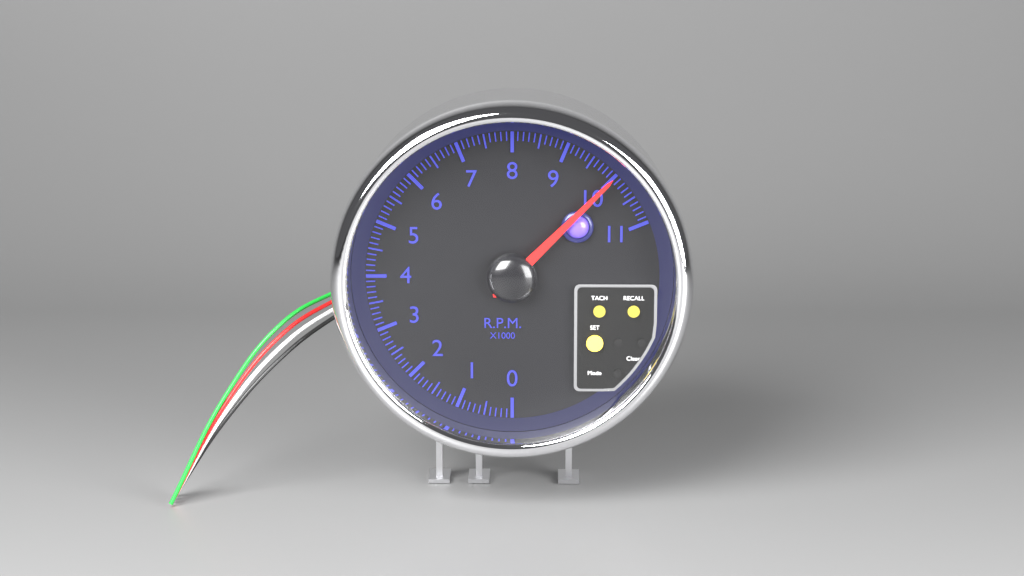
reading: 10.0 rpm x1000
